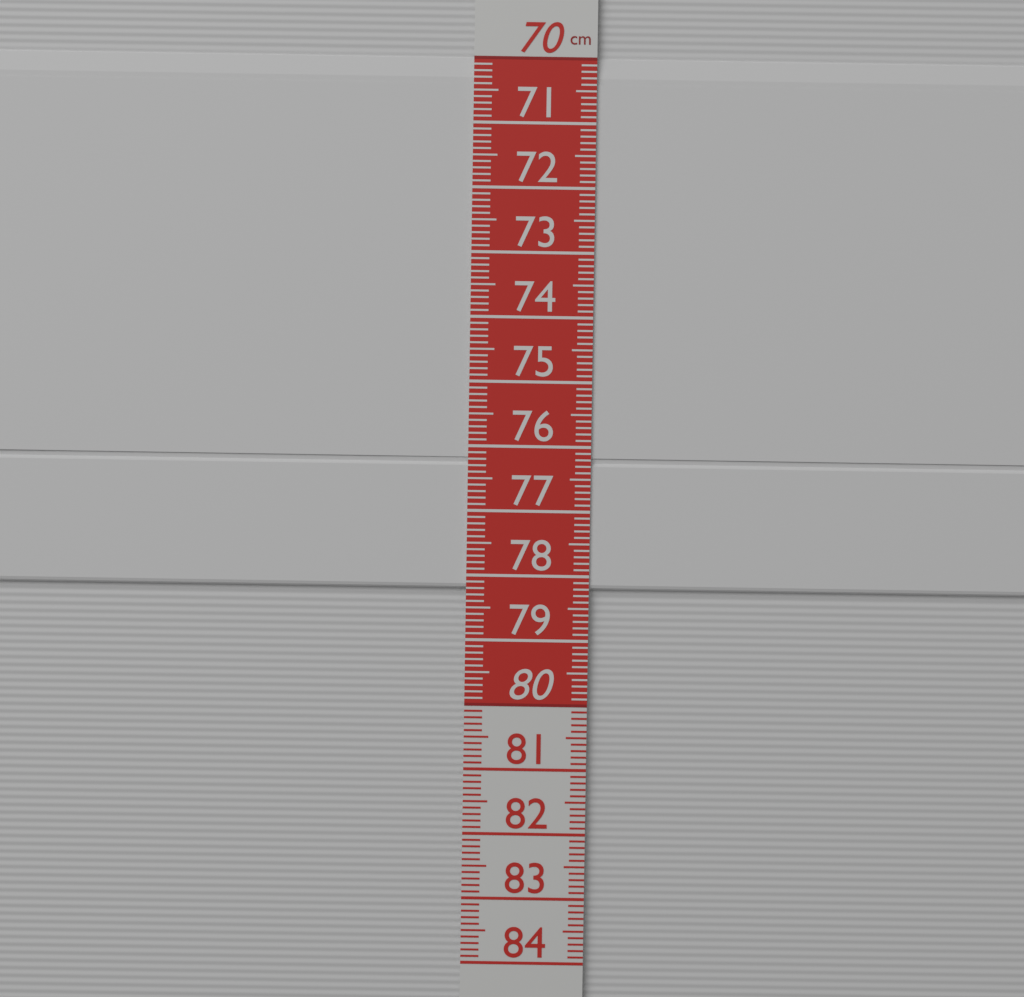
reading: 78.2 cm
